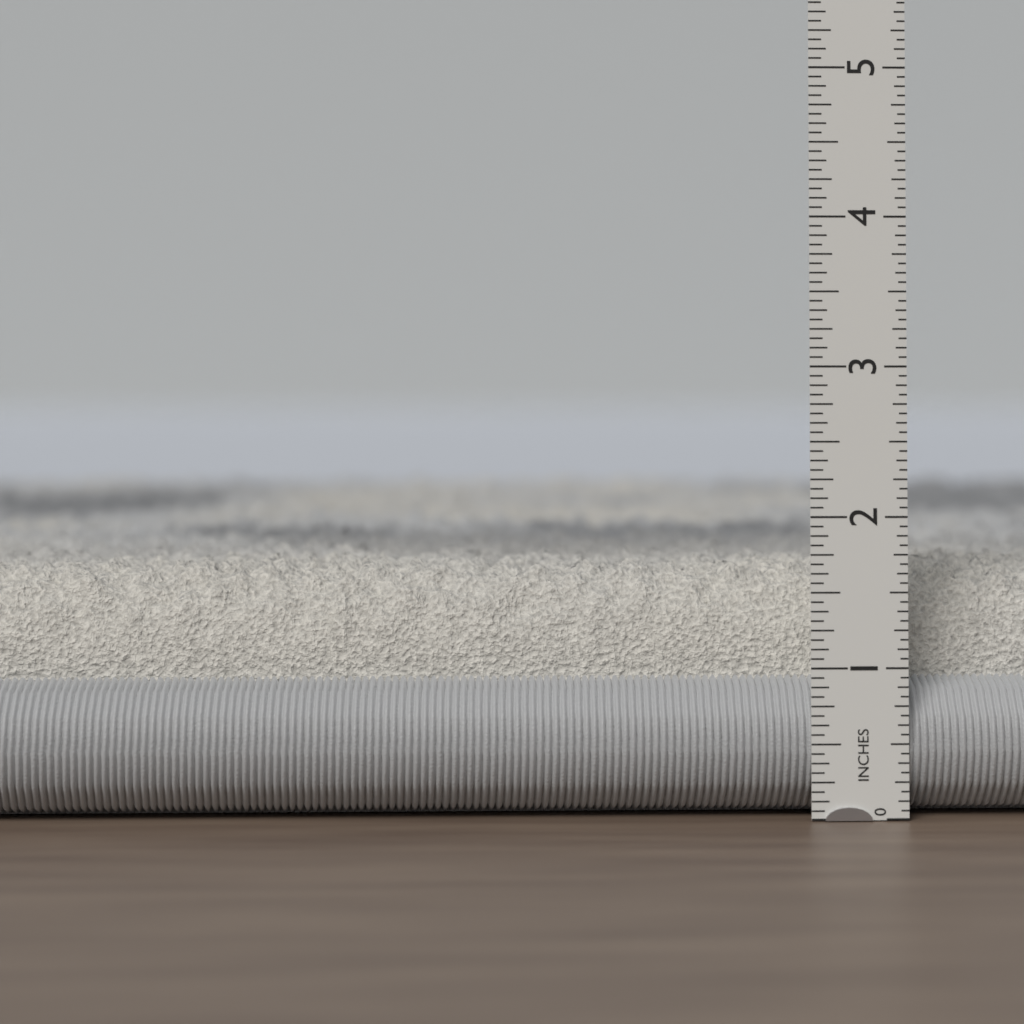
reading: 1.6875 in
